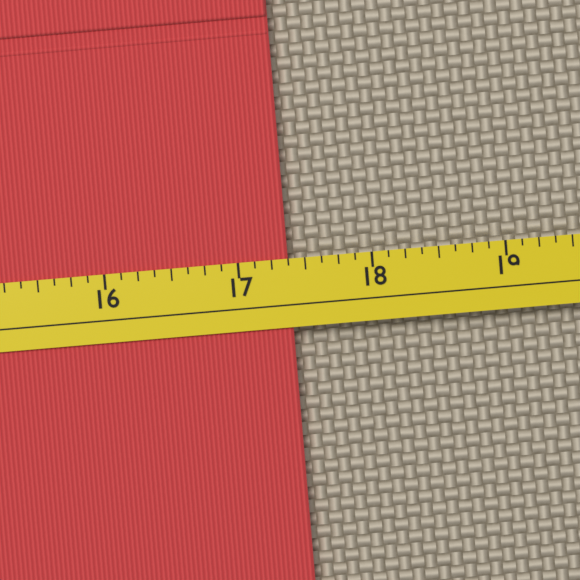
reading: 17.375 (no unit)
